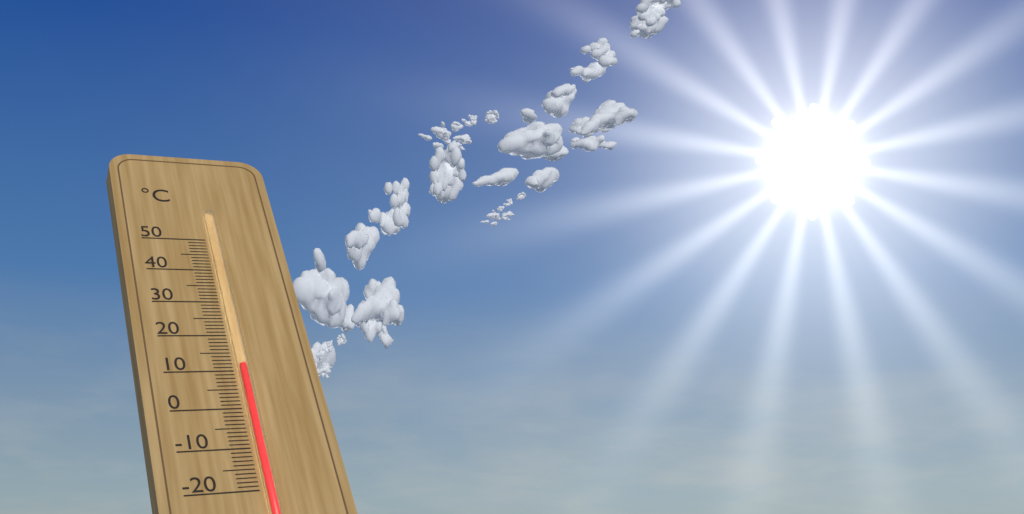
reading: 11 °C
